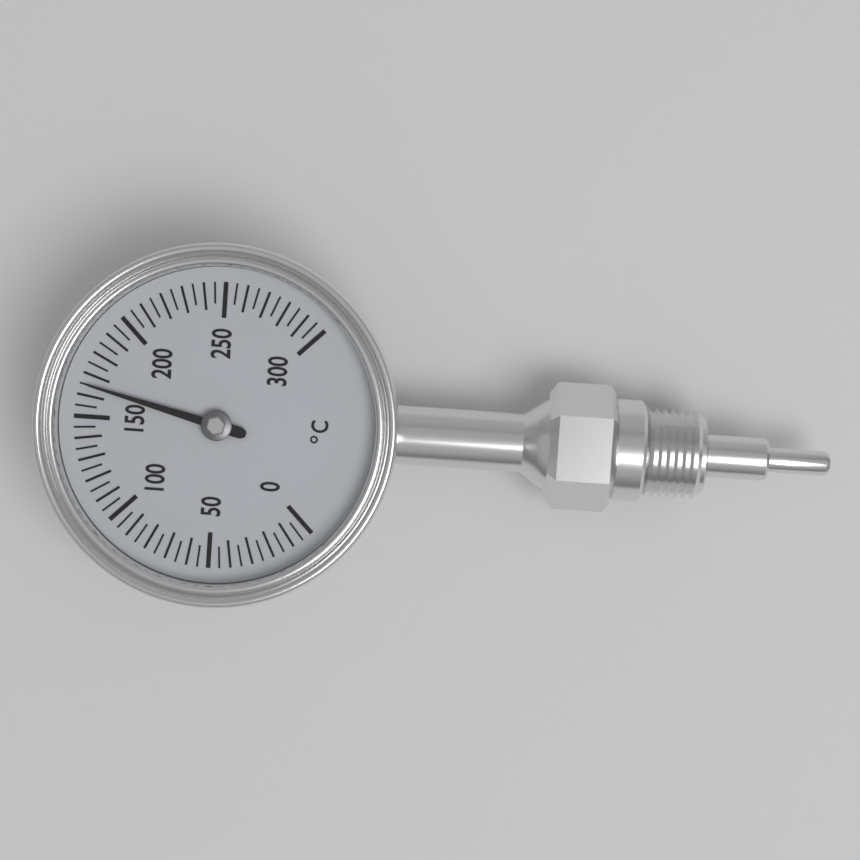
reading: 165 °C
